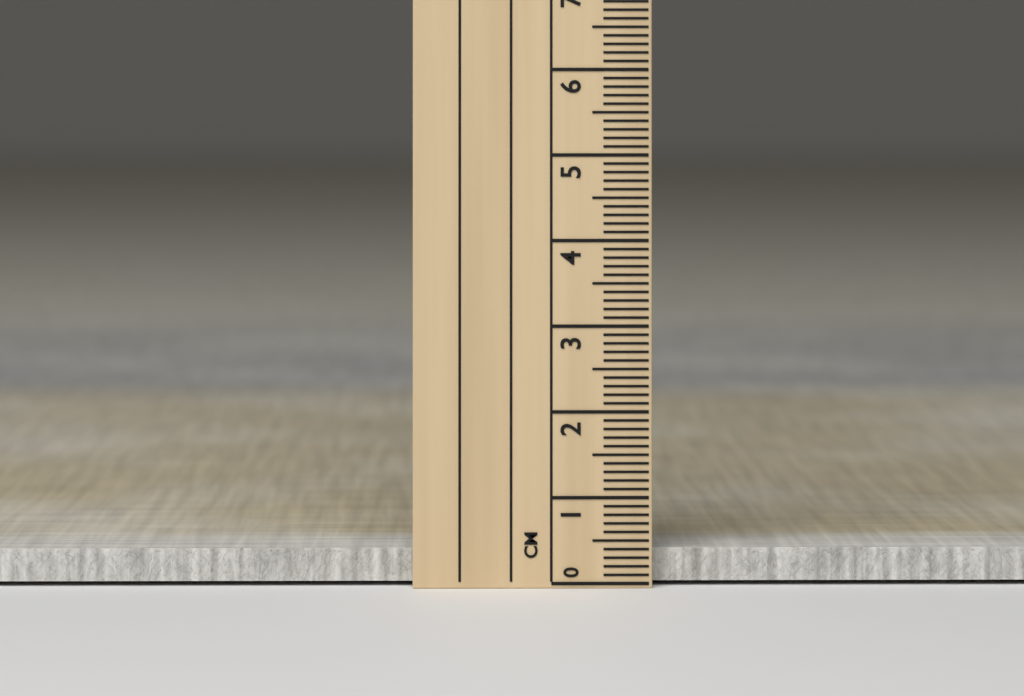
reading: 0.4 cm
